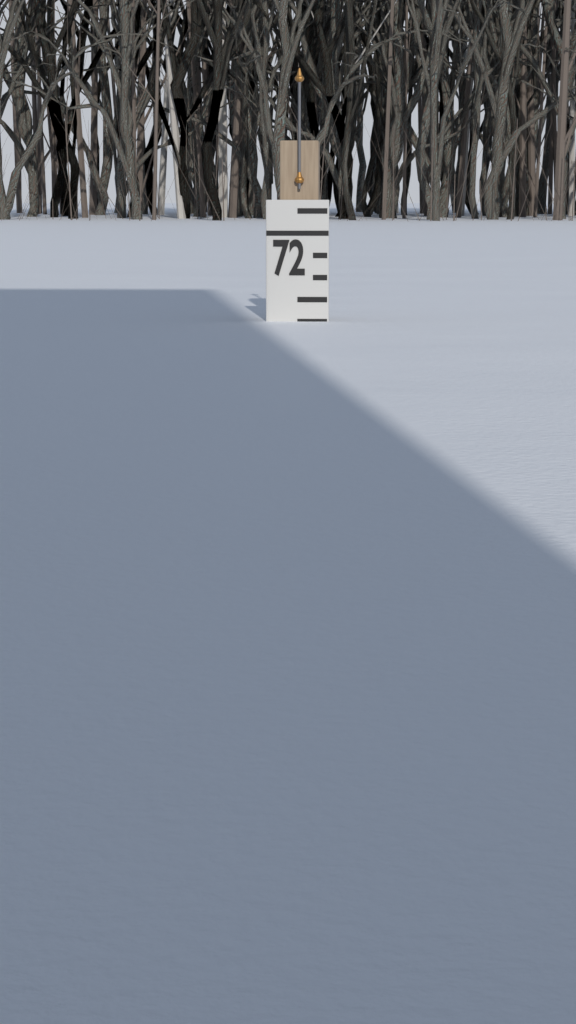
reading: 64 (no unit)
